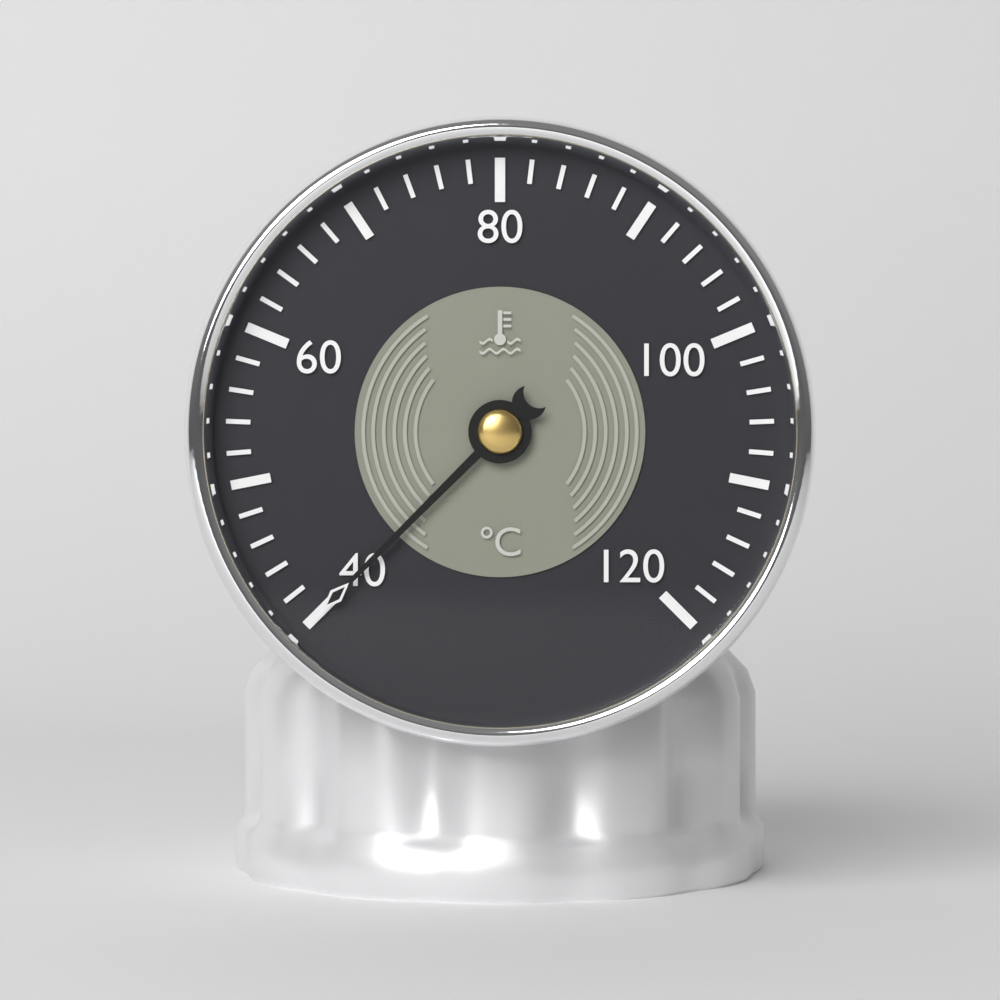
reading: 40 °C
